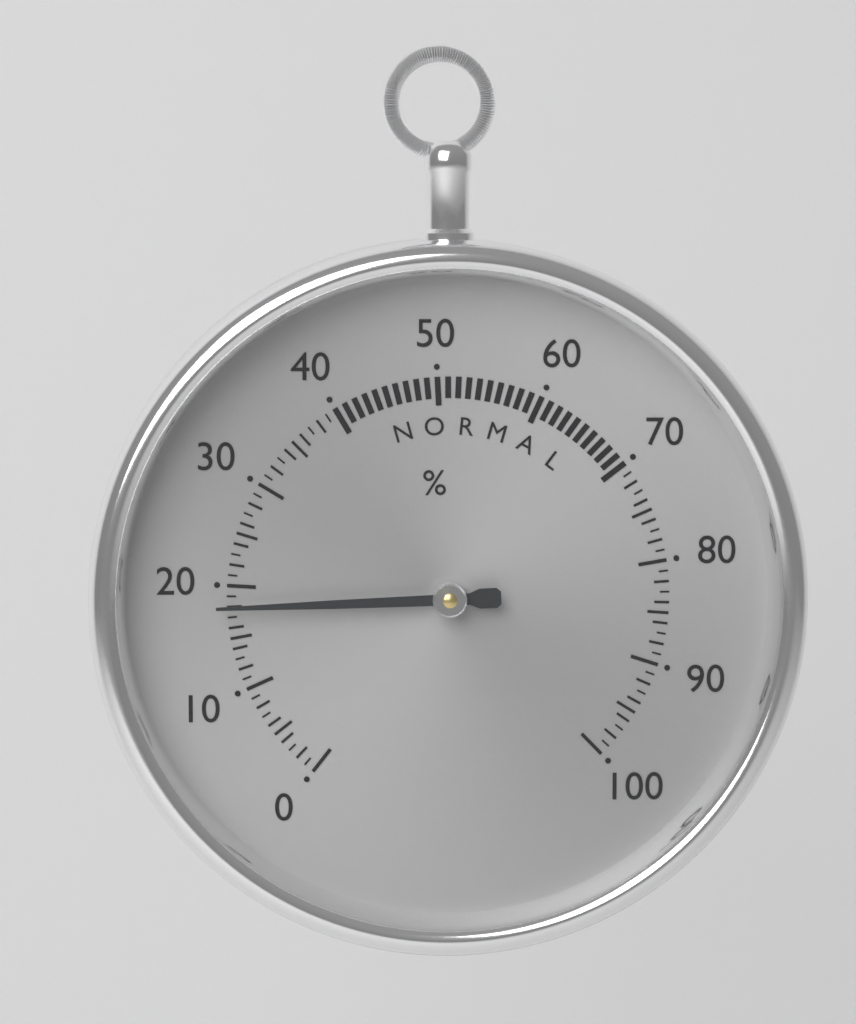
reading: 18 %
